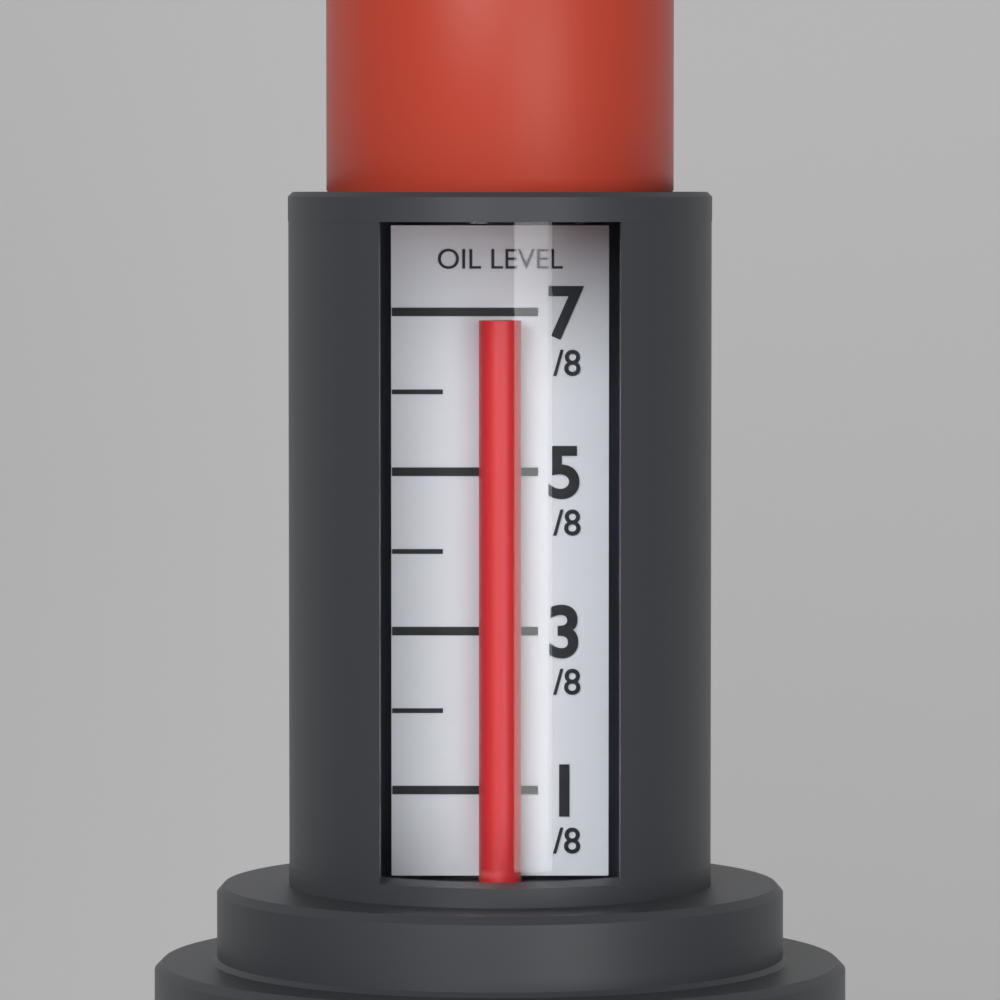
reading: 6.9 /8
